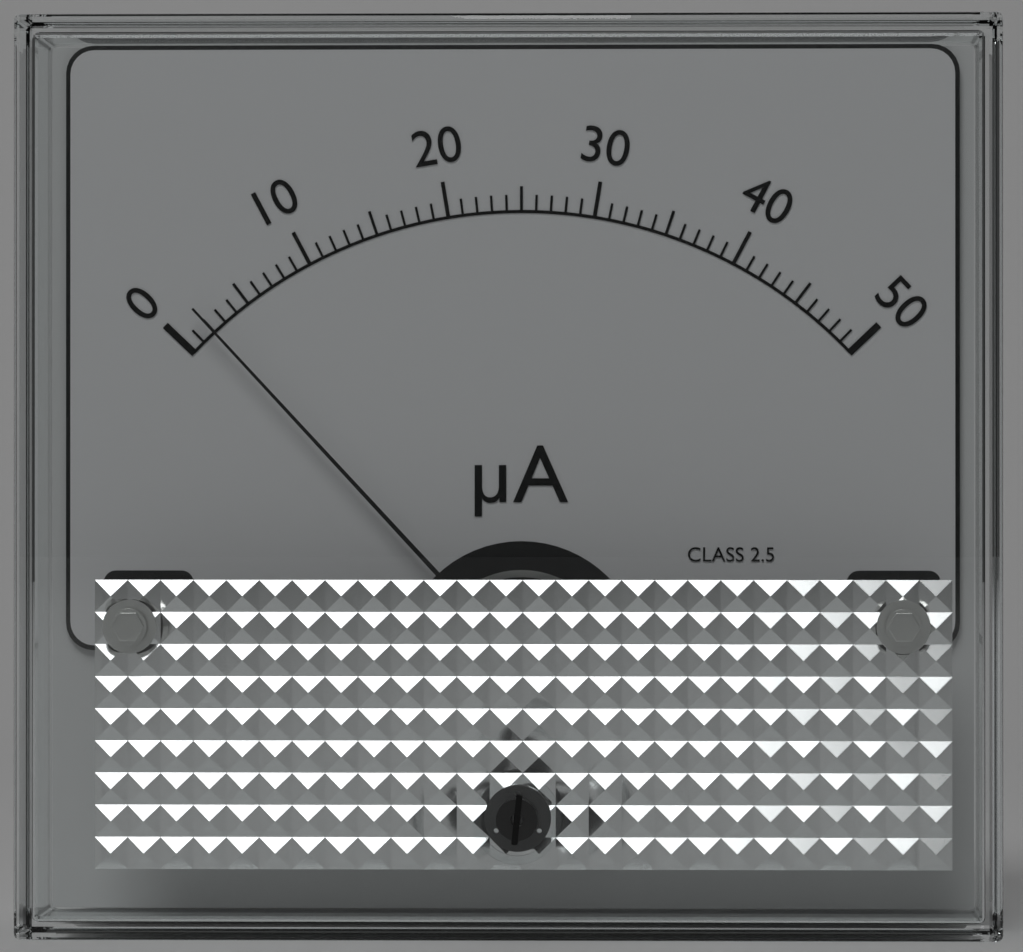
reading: 2 µA
